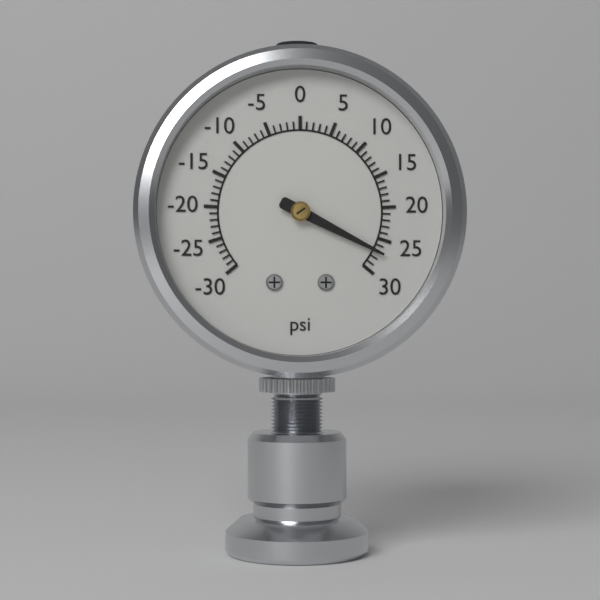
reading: 27 psi
